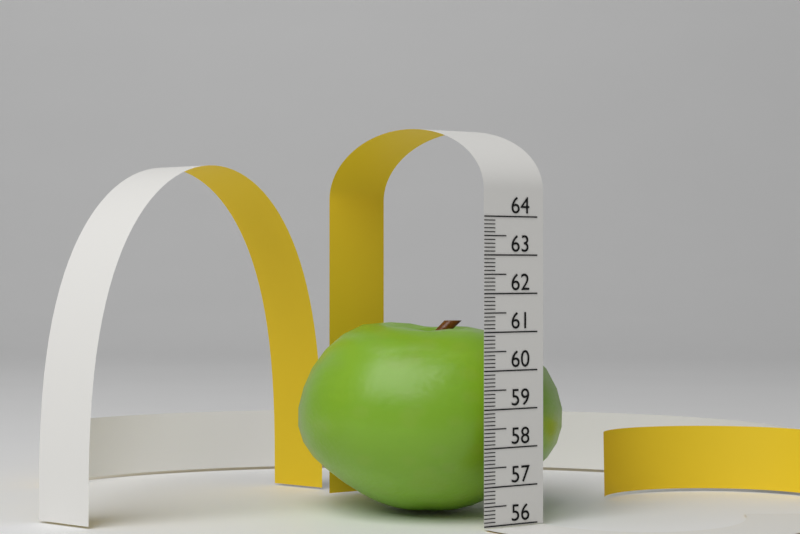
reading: 61.2 (no unit)
